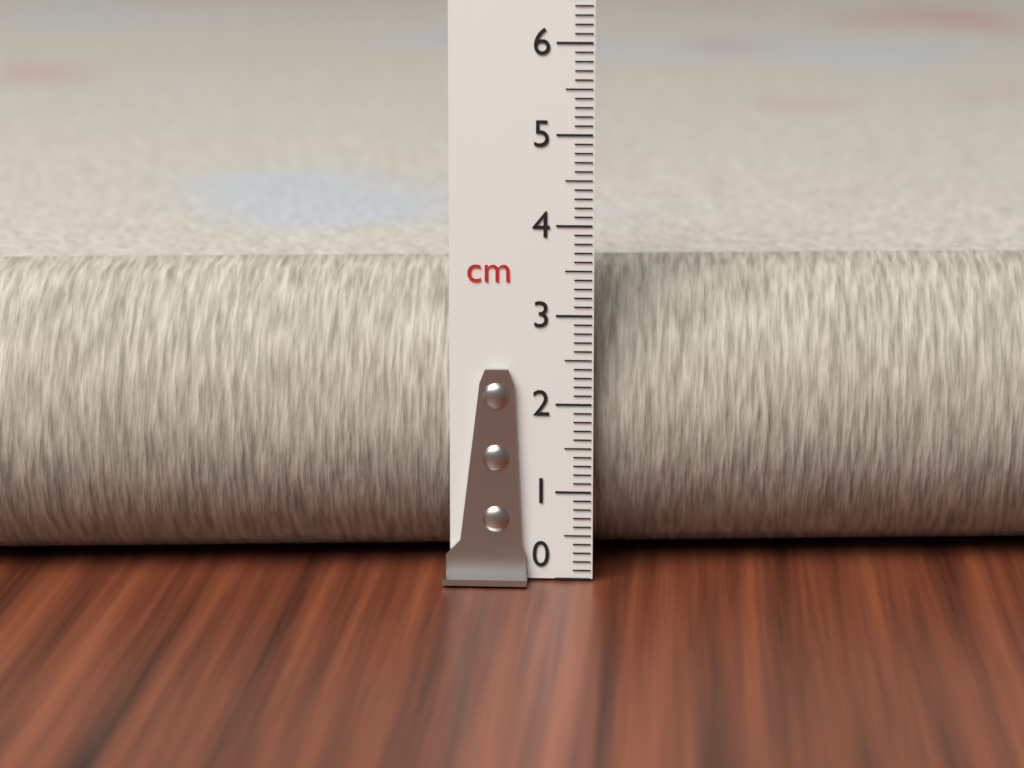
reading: 3.4 cm
